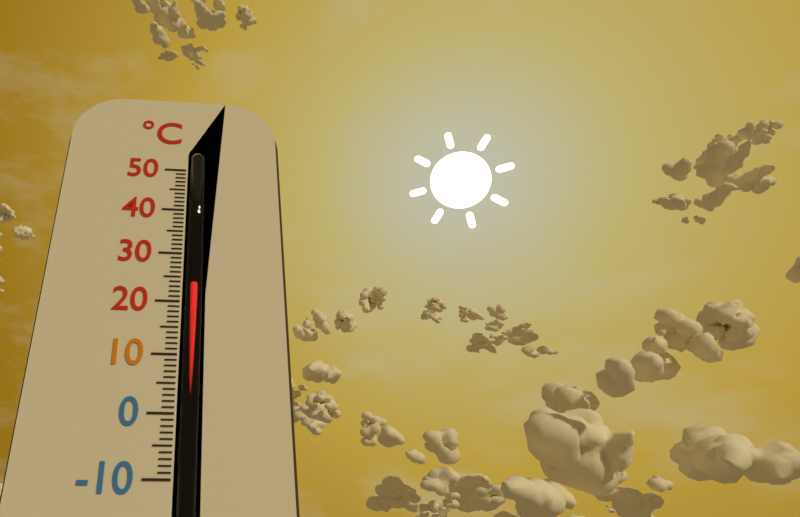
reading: 24 °C
